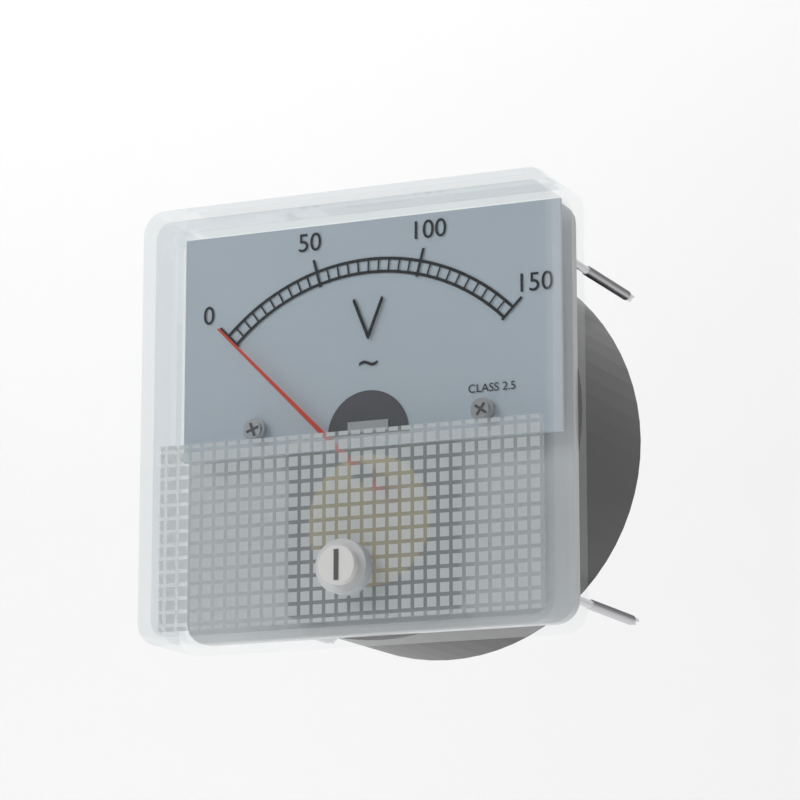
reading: 0 V
